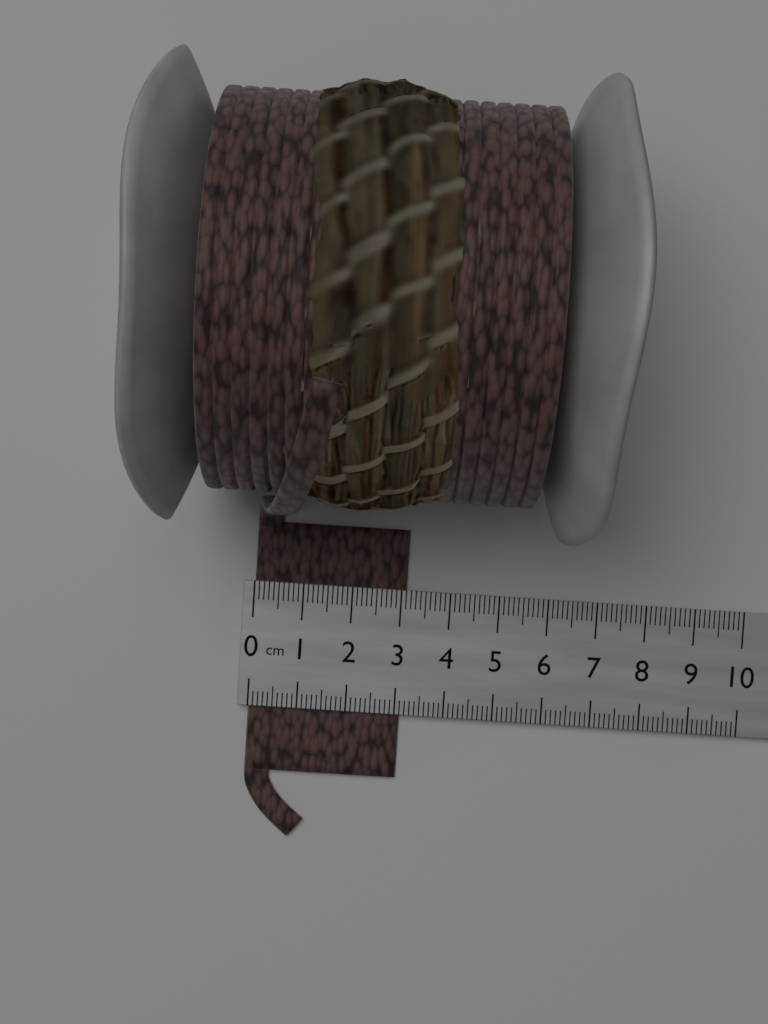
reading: 3.1 cm
